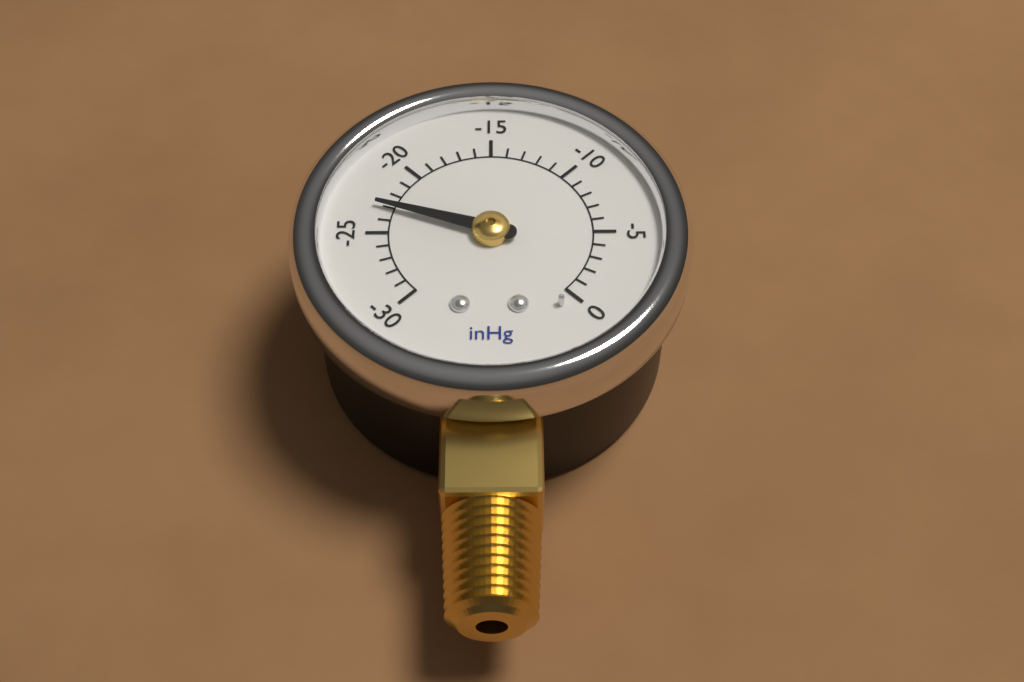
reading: -23 inHg
